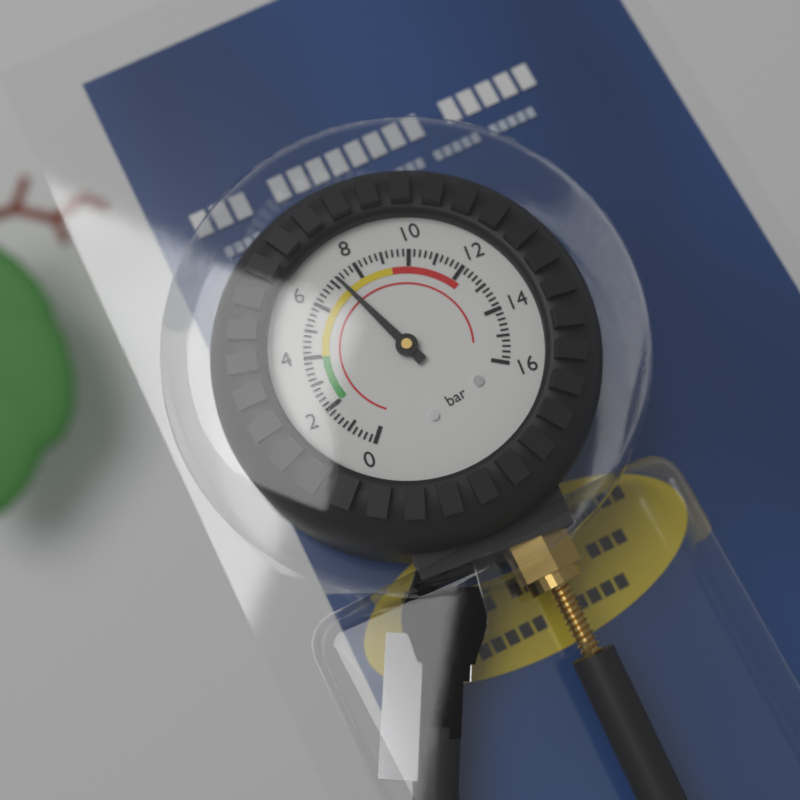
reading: 7.2 bar
